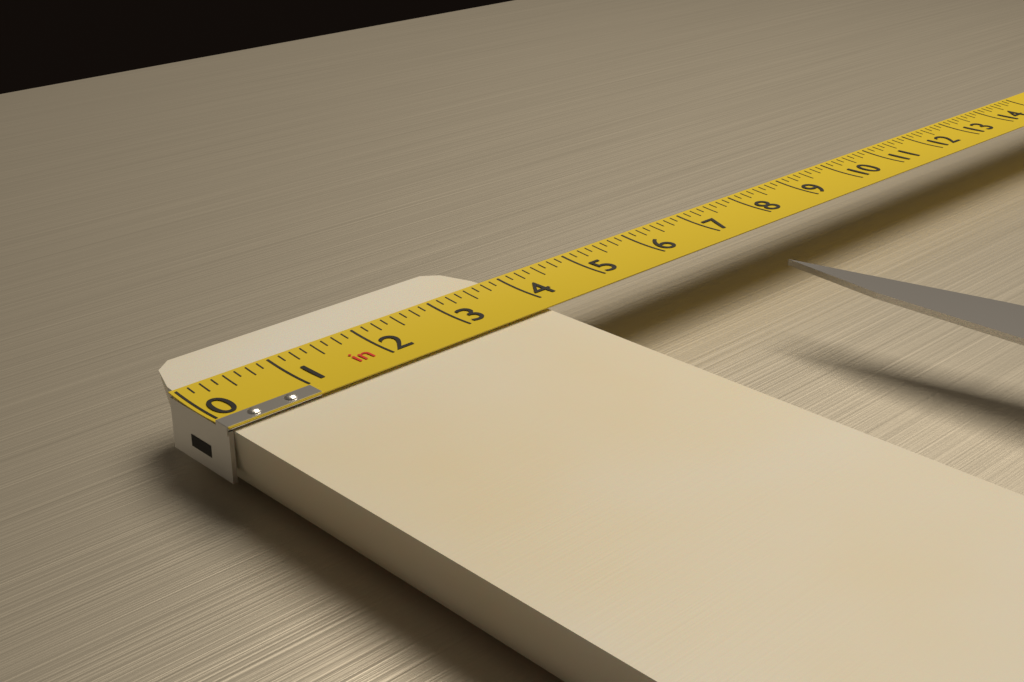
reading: 3.875 in
